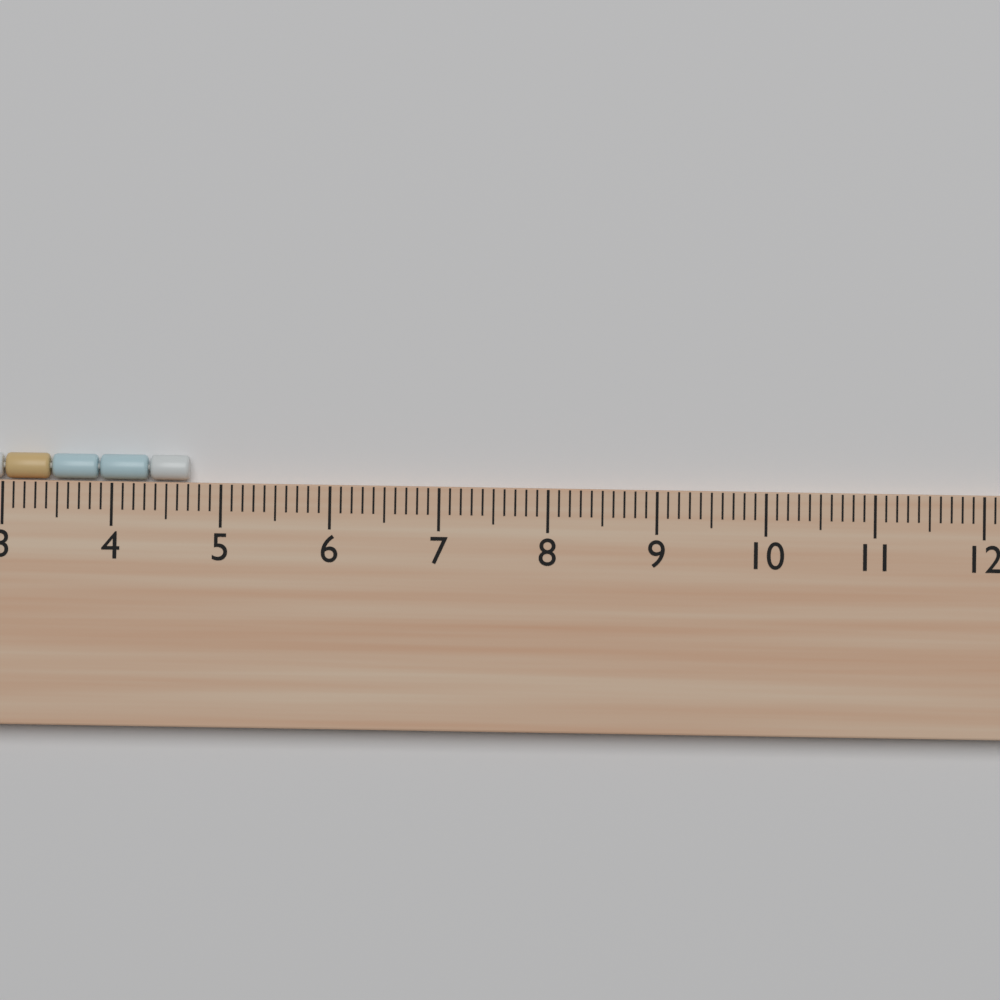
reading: 4.7 cm
